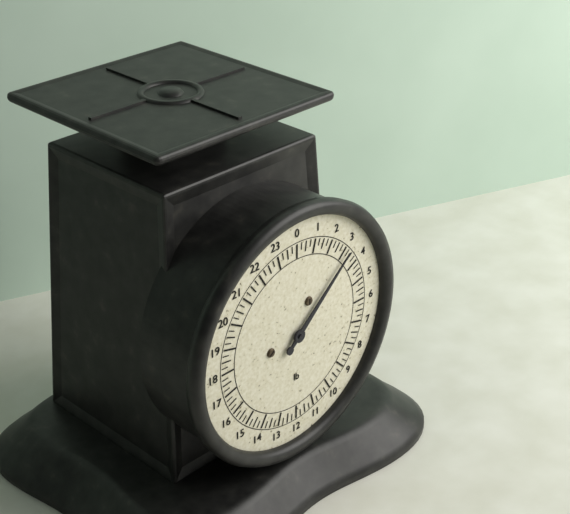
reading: 3.25 lb
